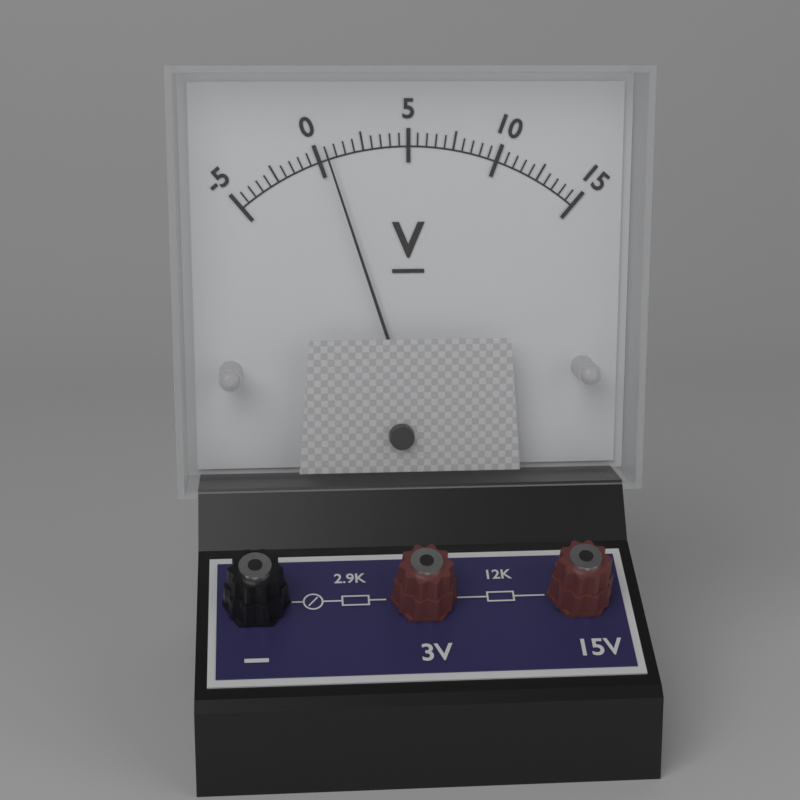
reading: 0.5 V
